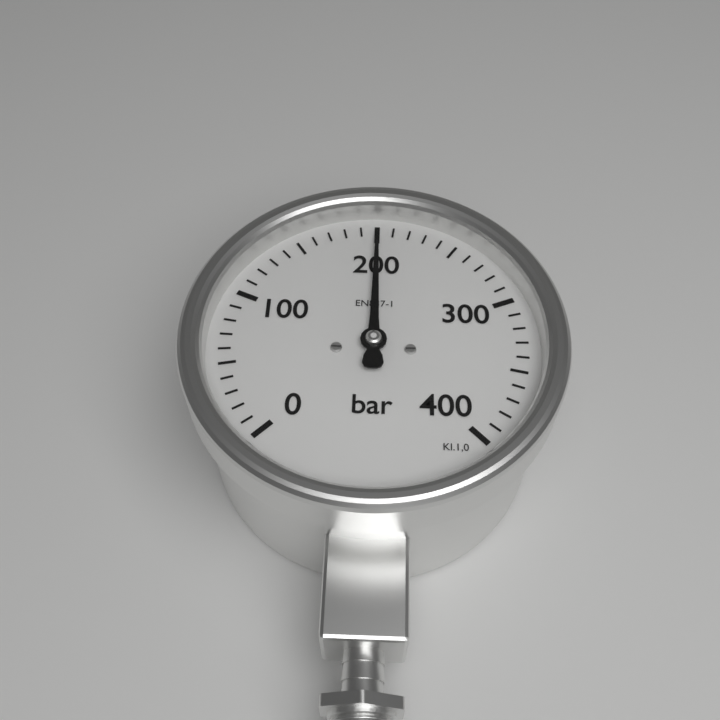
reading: 200 bar
